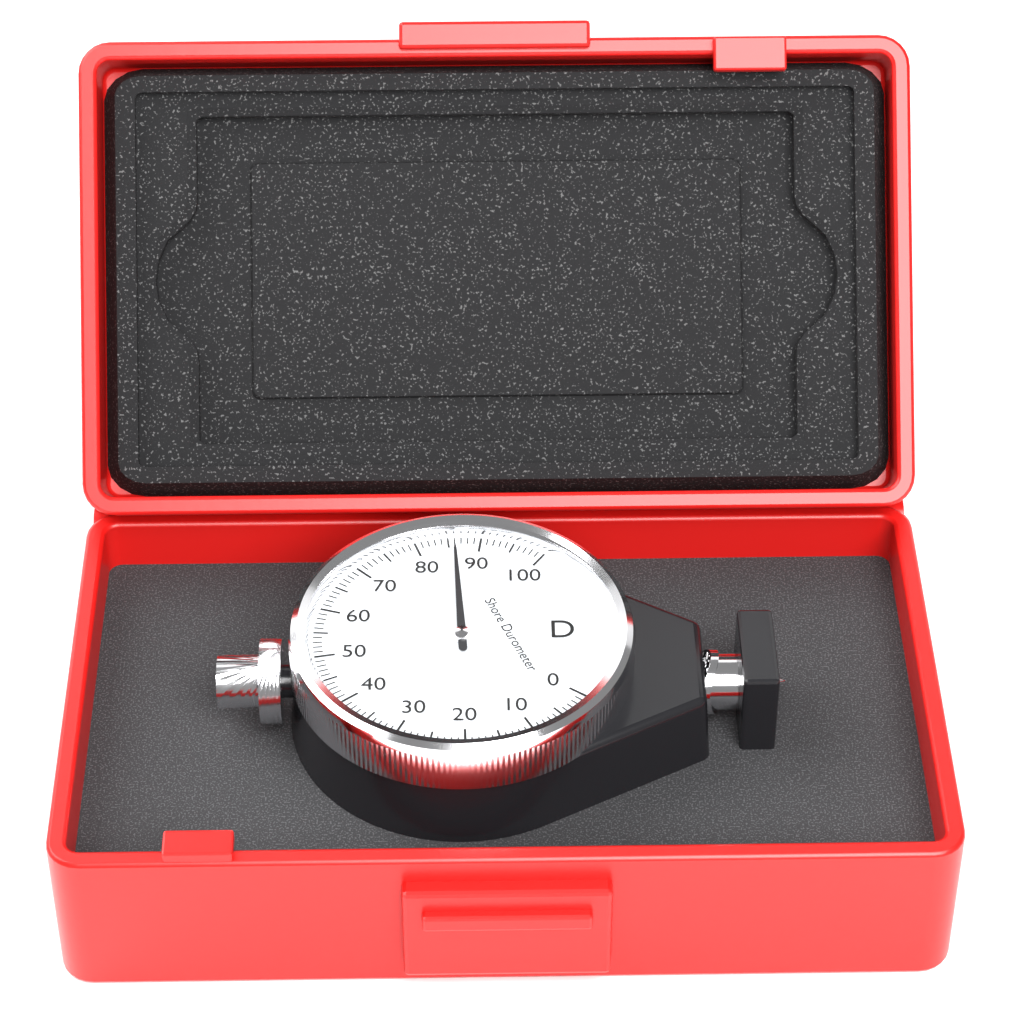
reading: 86 Shore D
